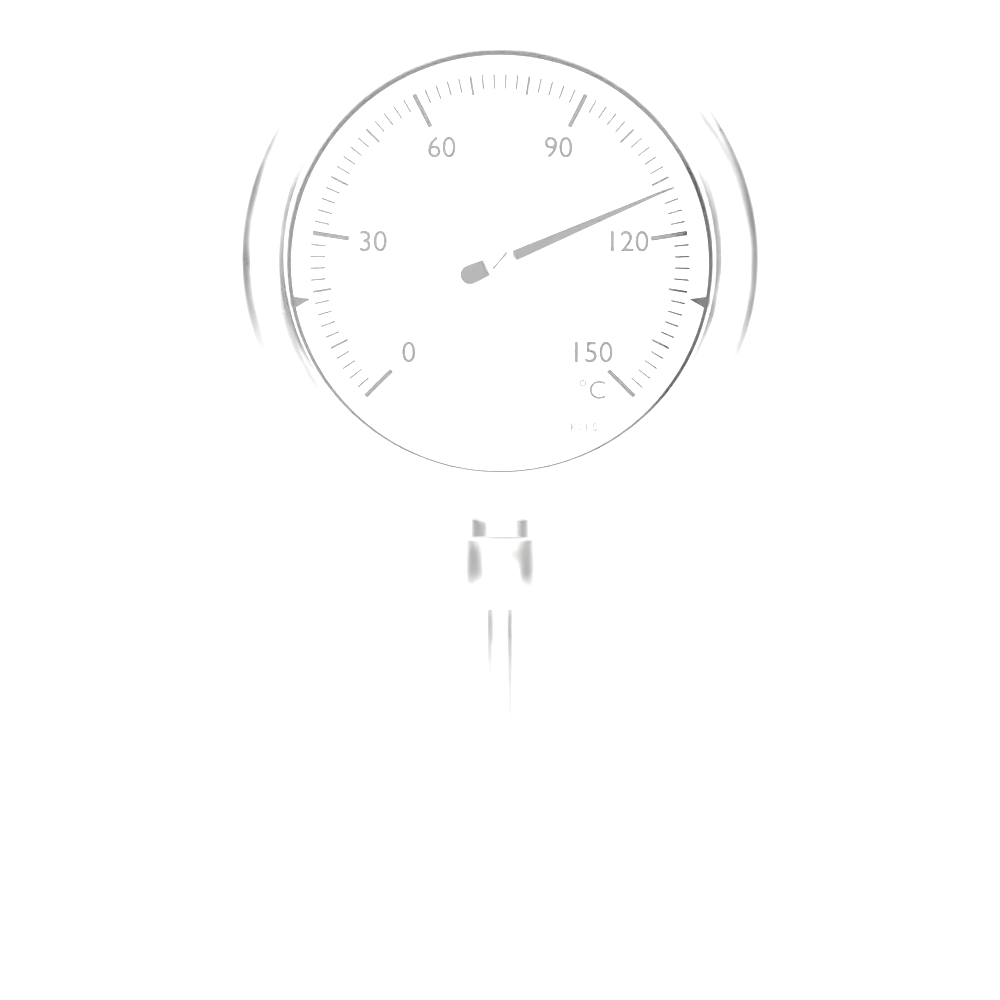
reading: 112 °C
